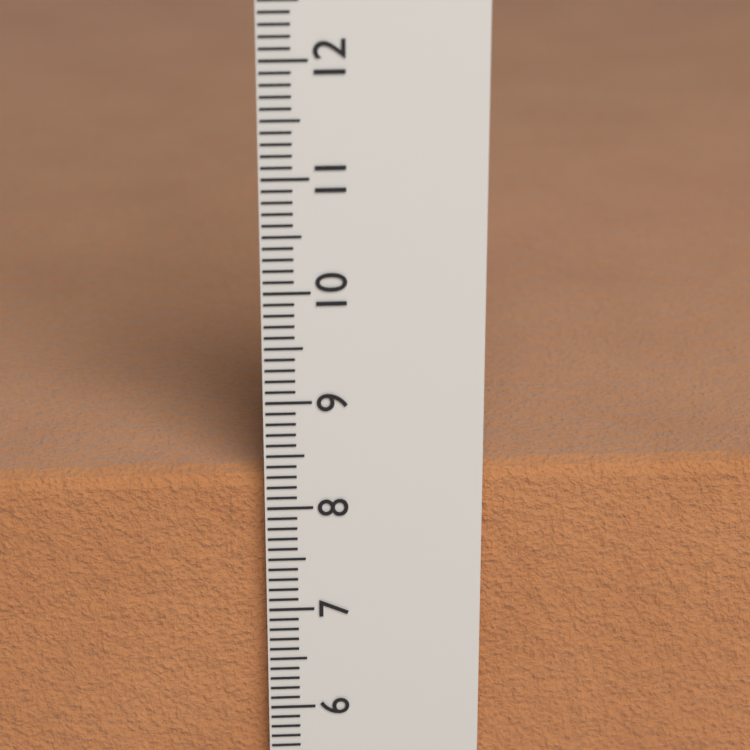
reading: 8.3 cm
